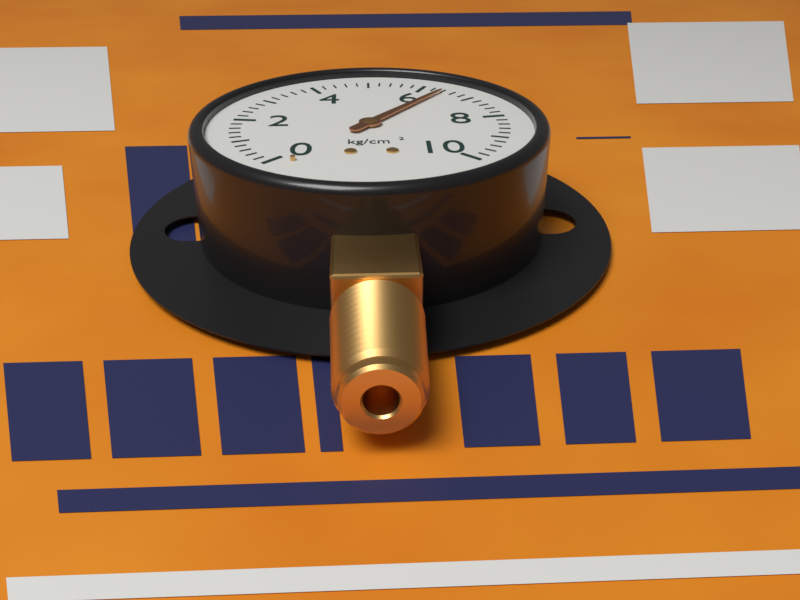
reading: 6.4 kg/cm²
